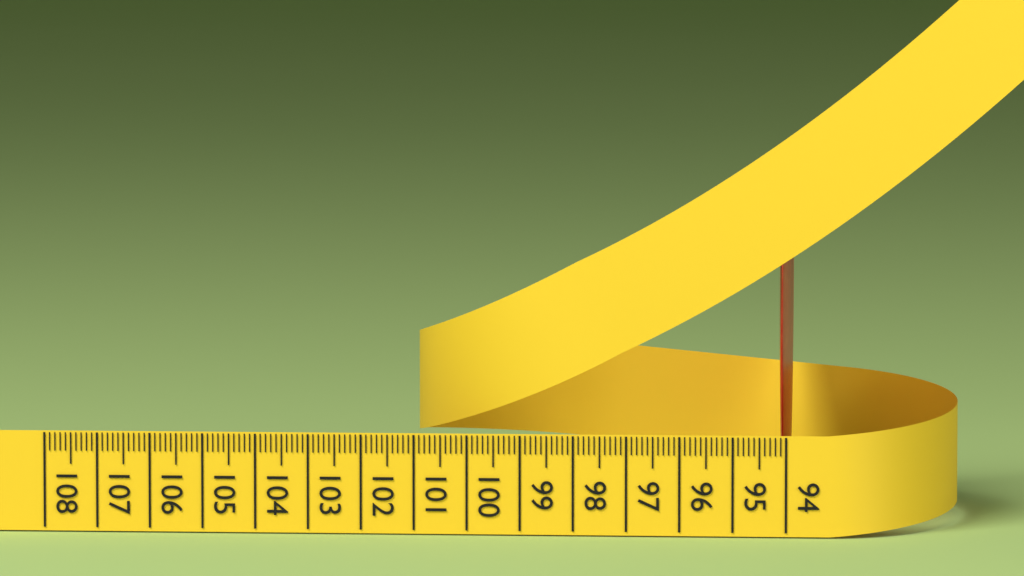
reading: 94.2 (no unit)
